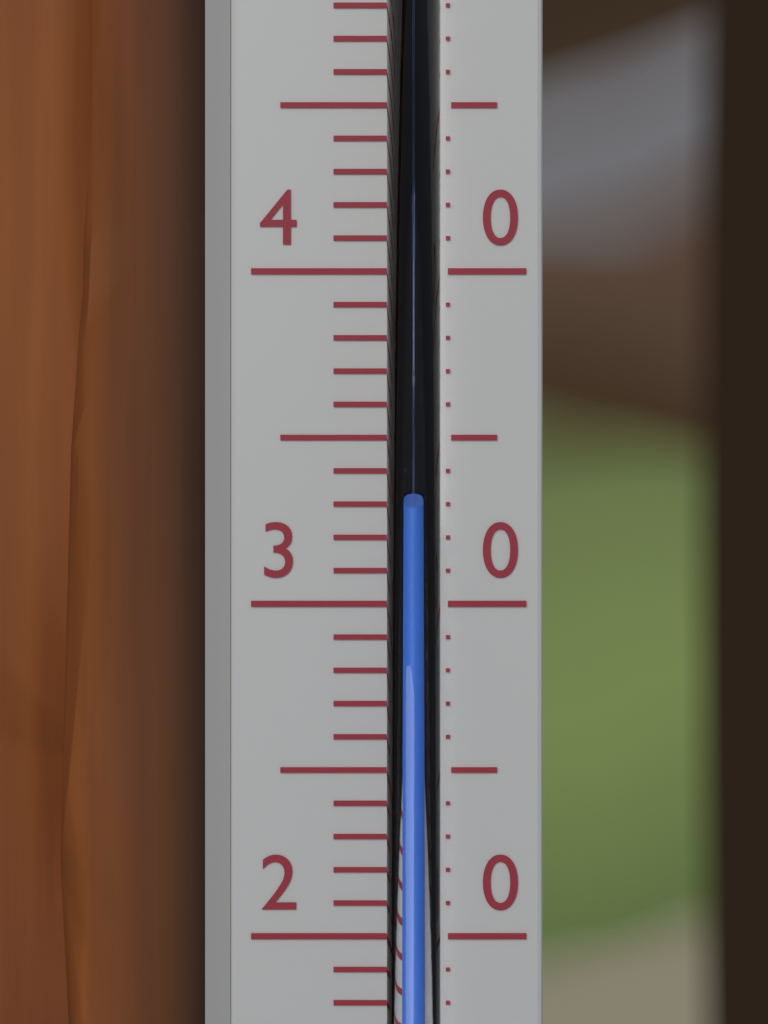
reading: 32.7 (no unit)
